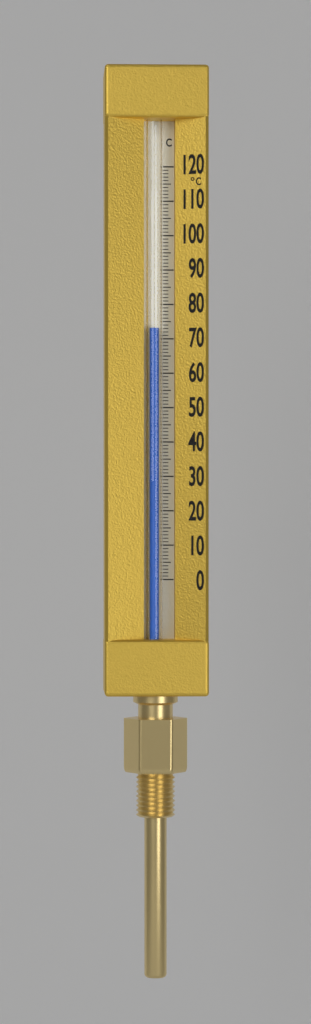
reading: 73 °C
